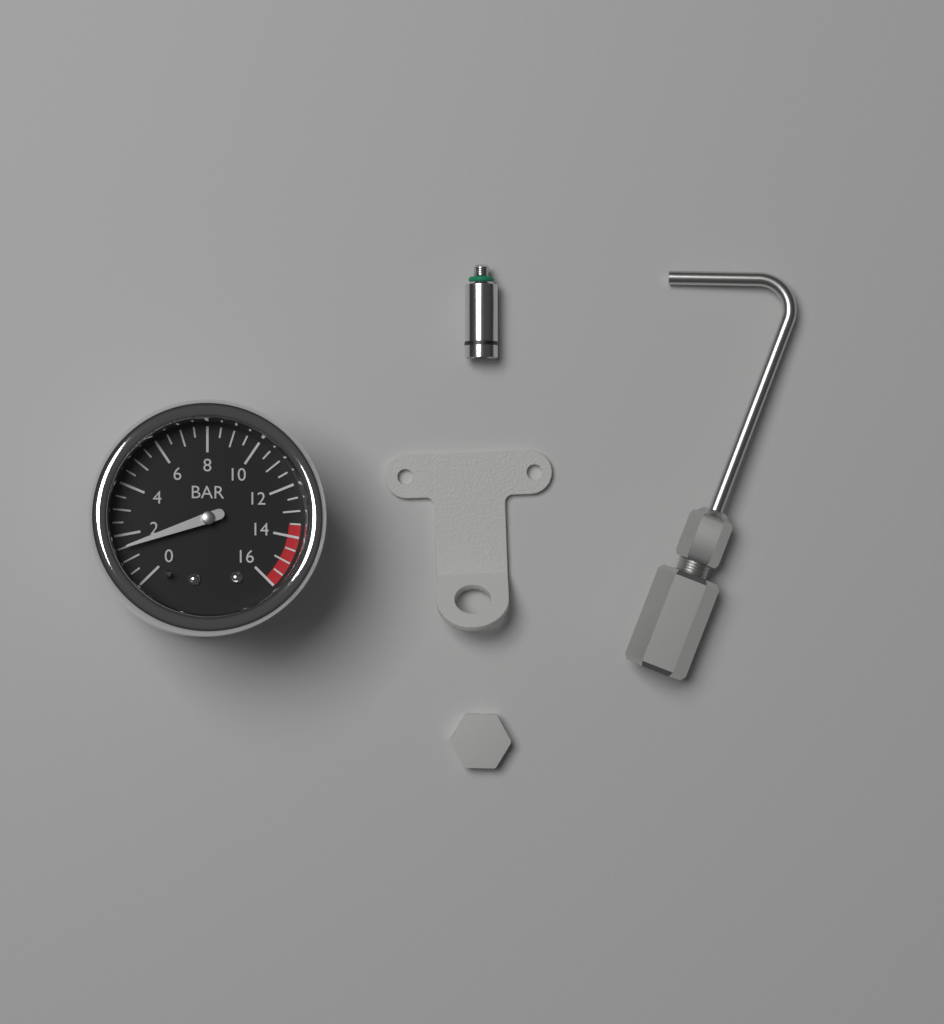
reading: 1.5 bar
